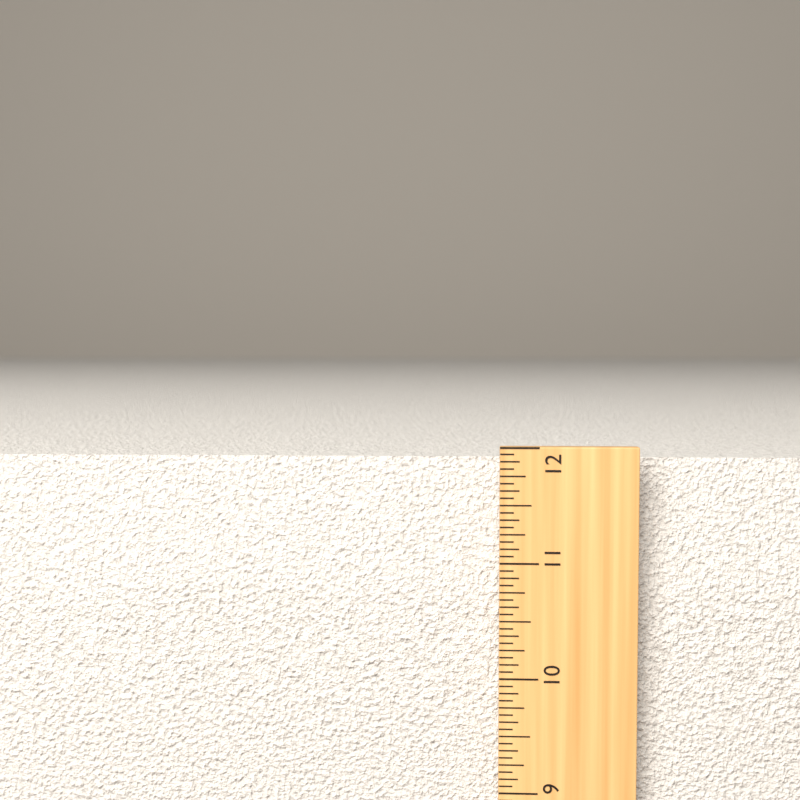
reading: 11.8750 in
